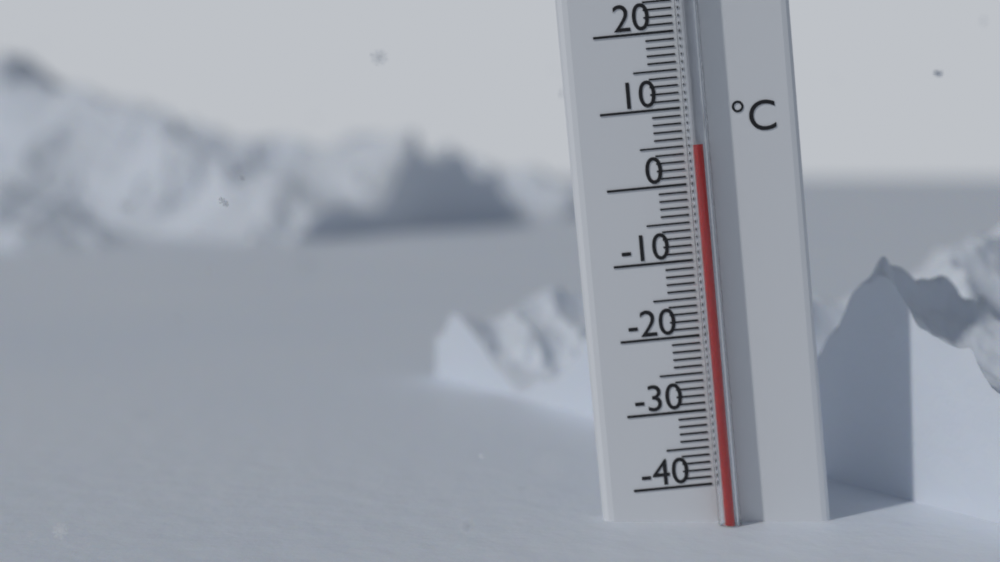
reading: 5 °C
